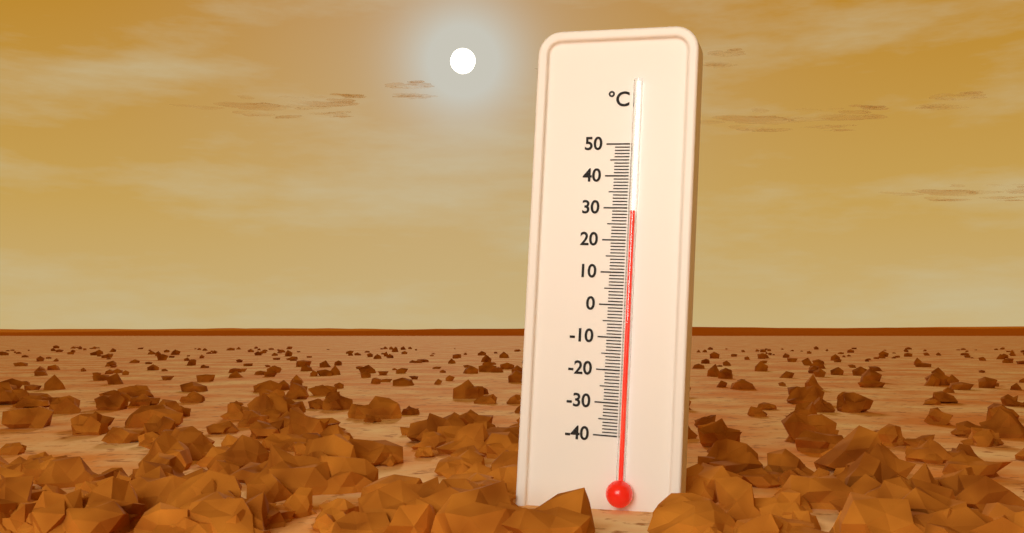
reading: 29 °C
